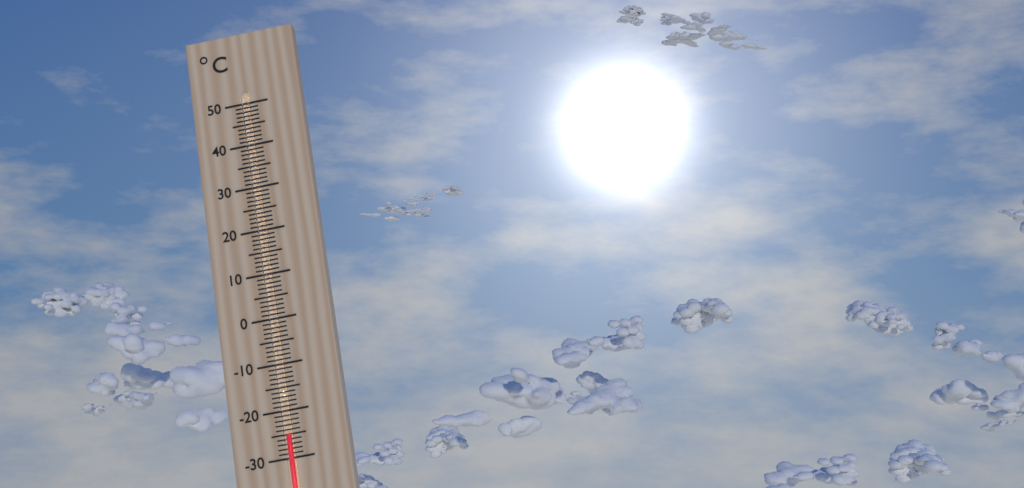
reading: -25 °C
